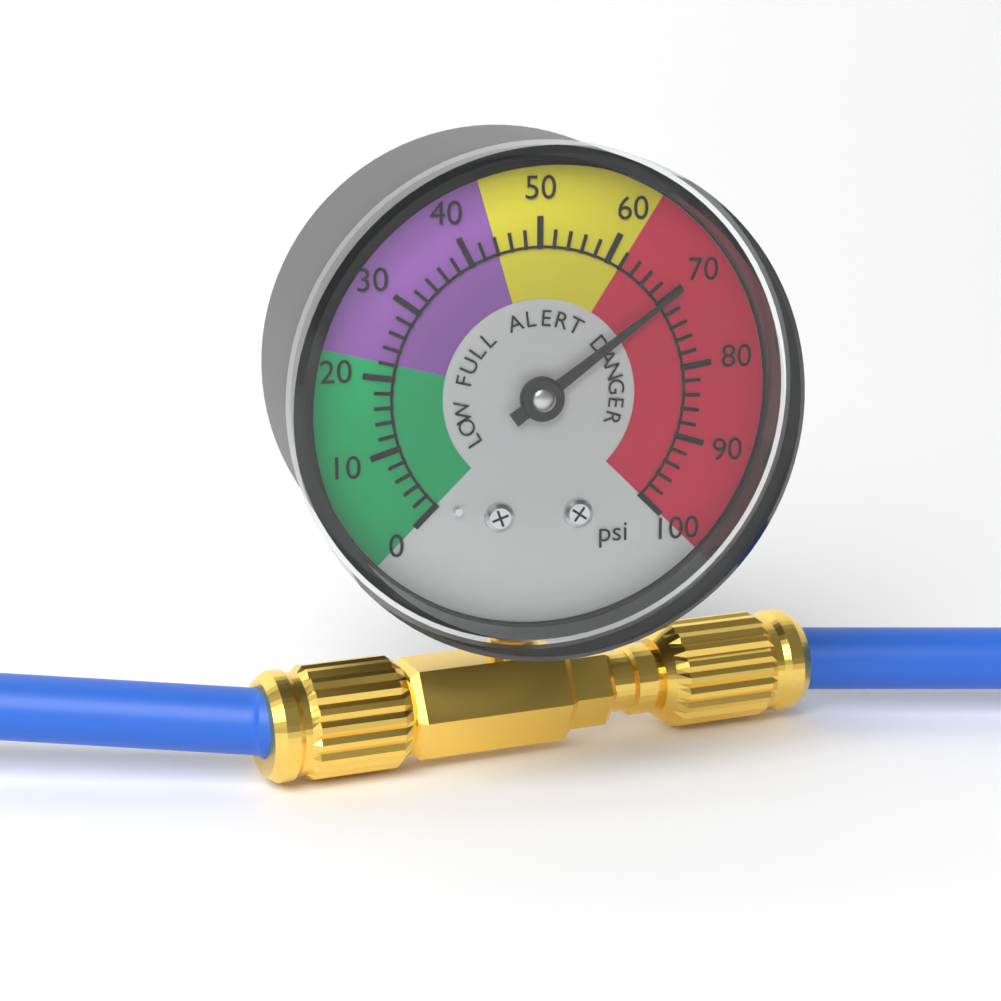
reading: 70 psi
